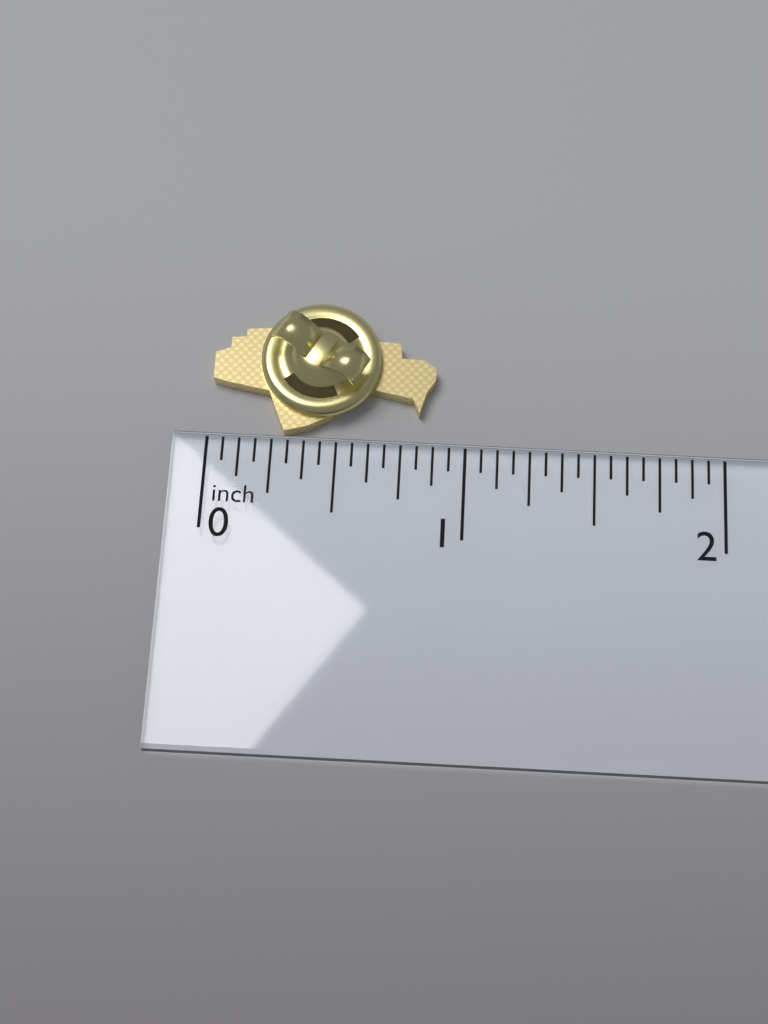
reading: 0.8750 inch
